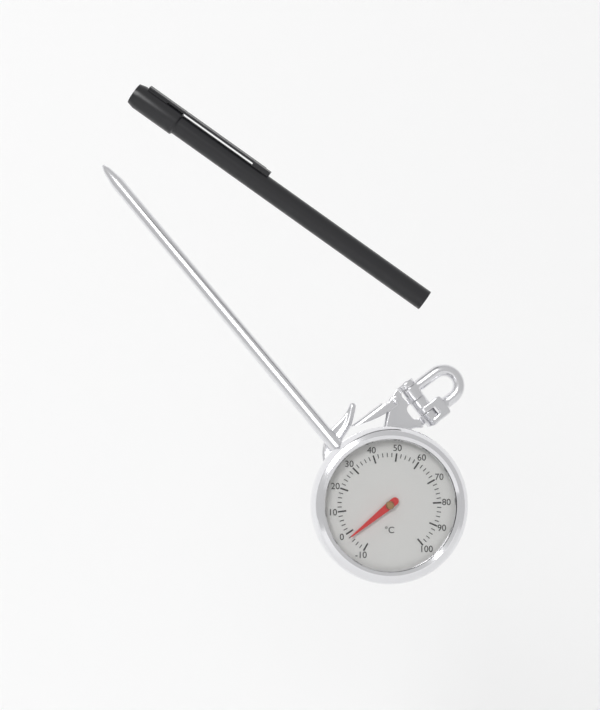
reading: -2 °C
